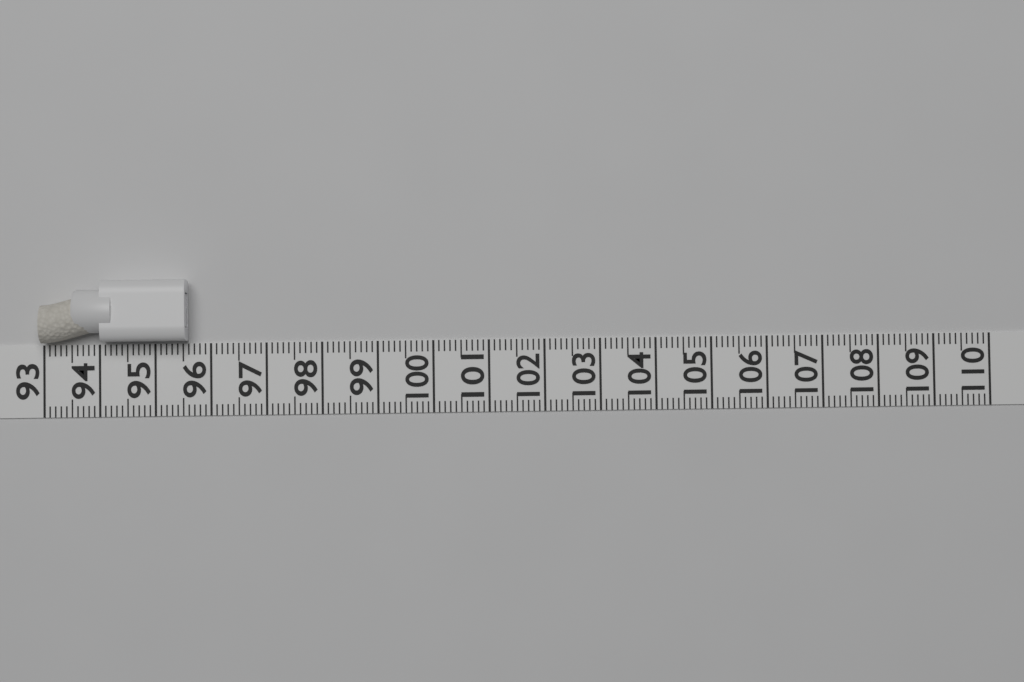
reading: 95.6 (no unit)
